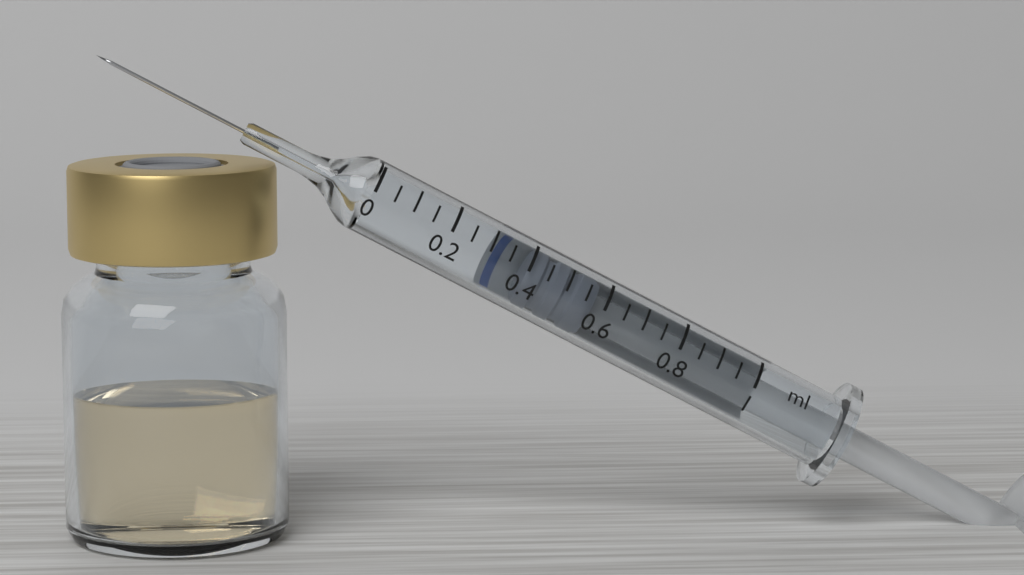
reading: 0.40 ml
